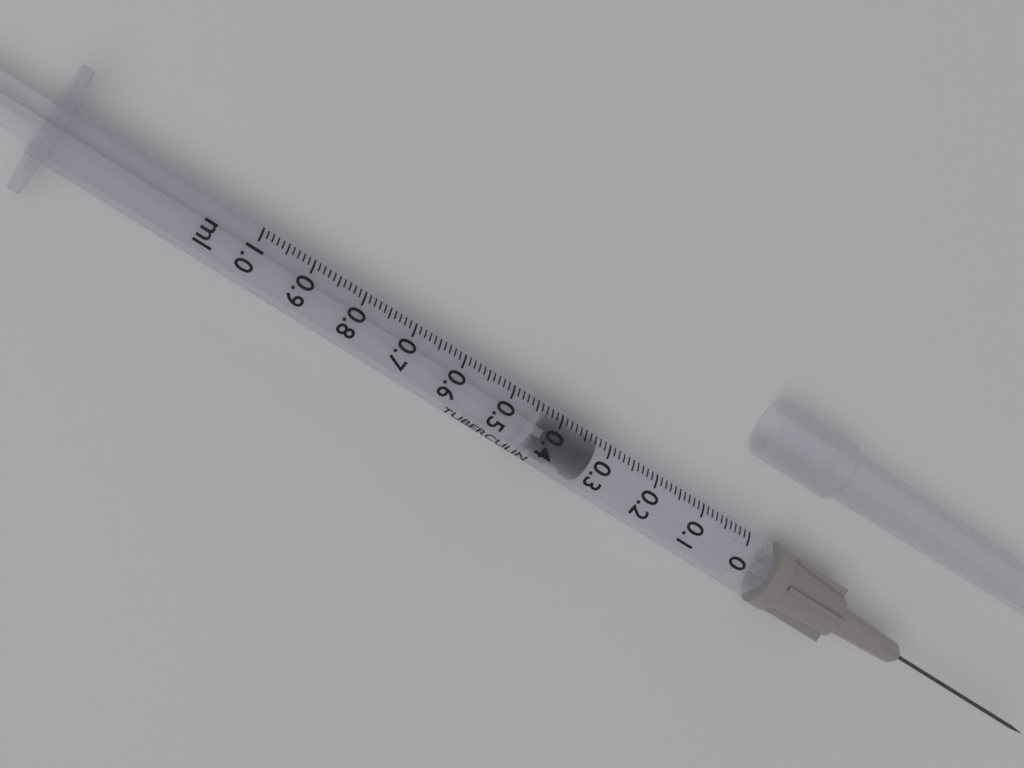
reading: 0.32 ml
